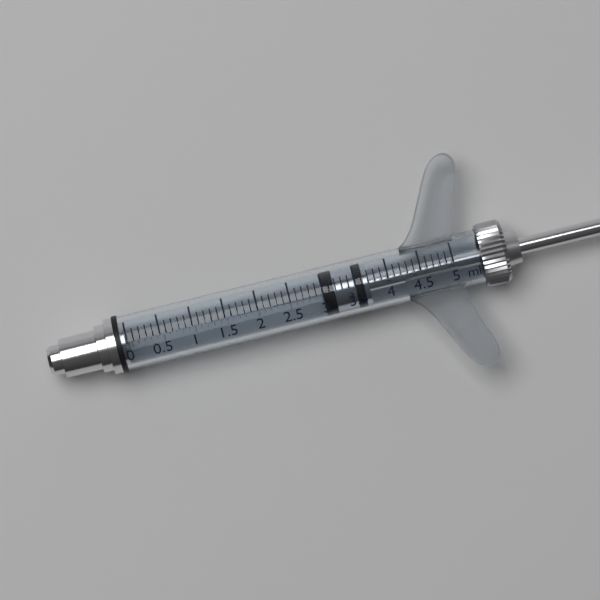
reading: 3.0 ml
